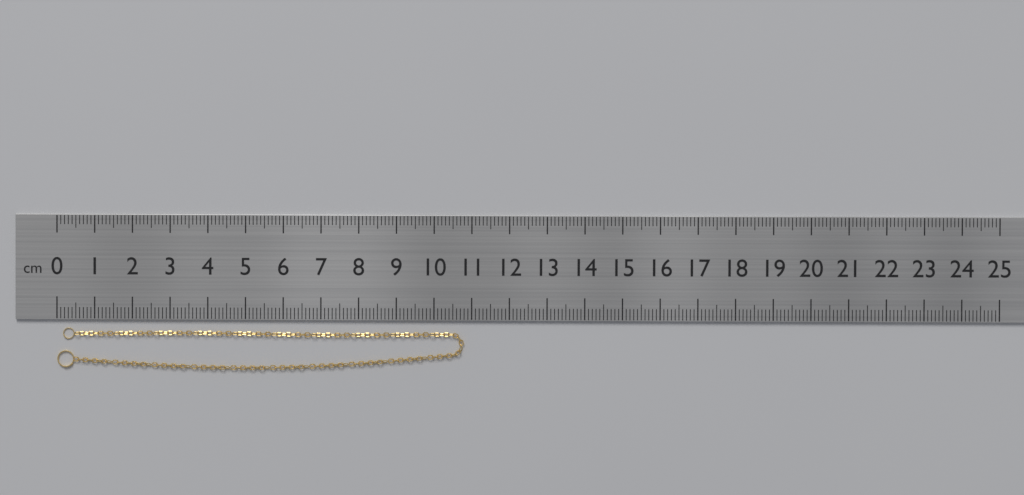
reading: 10.8 cm
